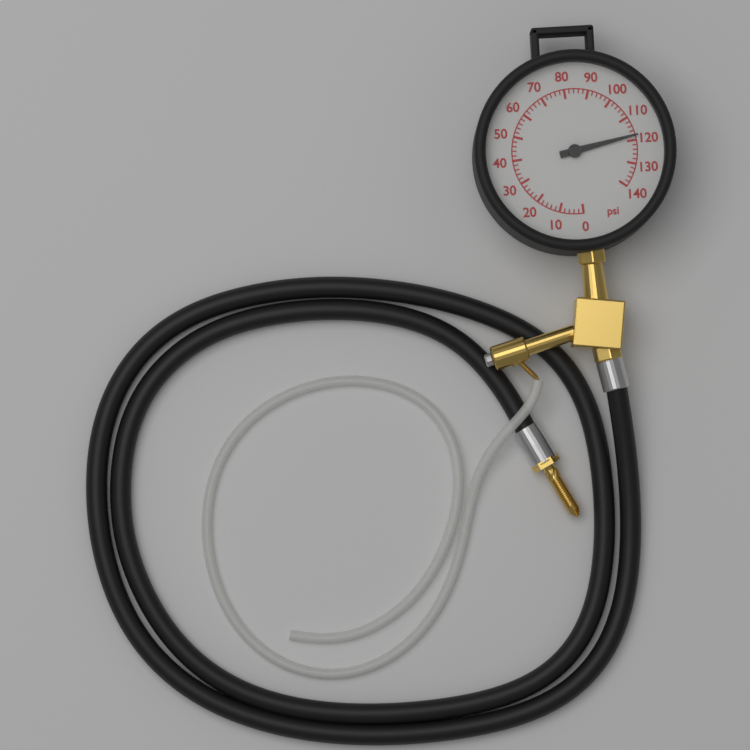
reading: 118 psi
